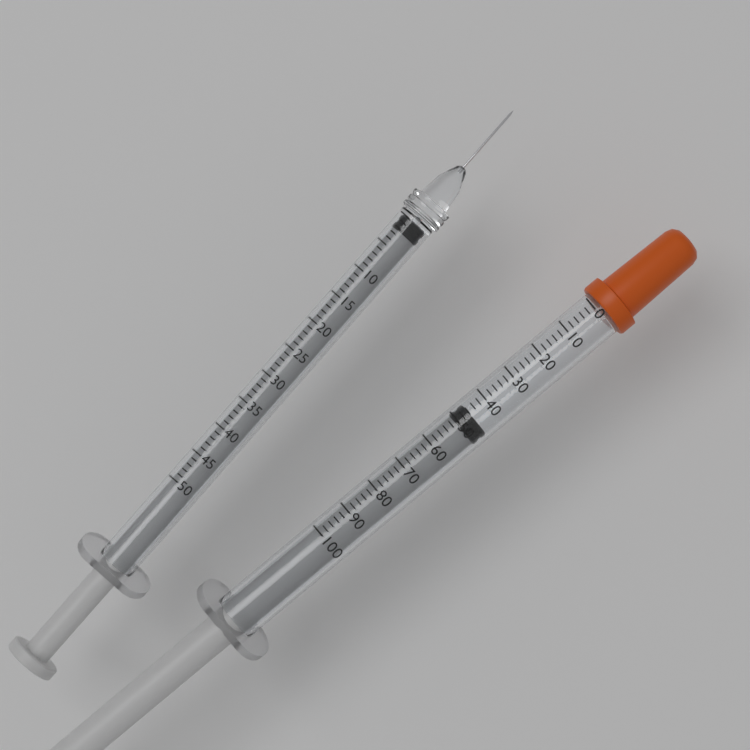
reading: 46 (no unit)
